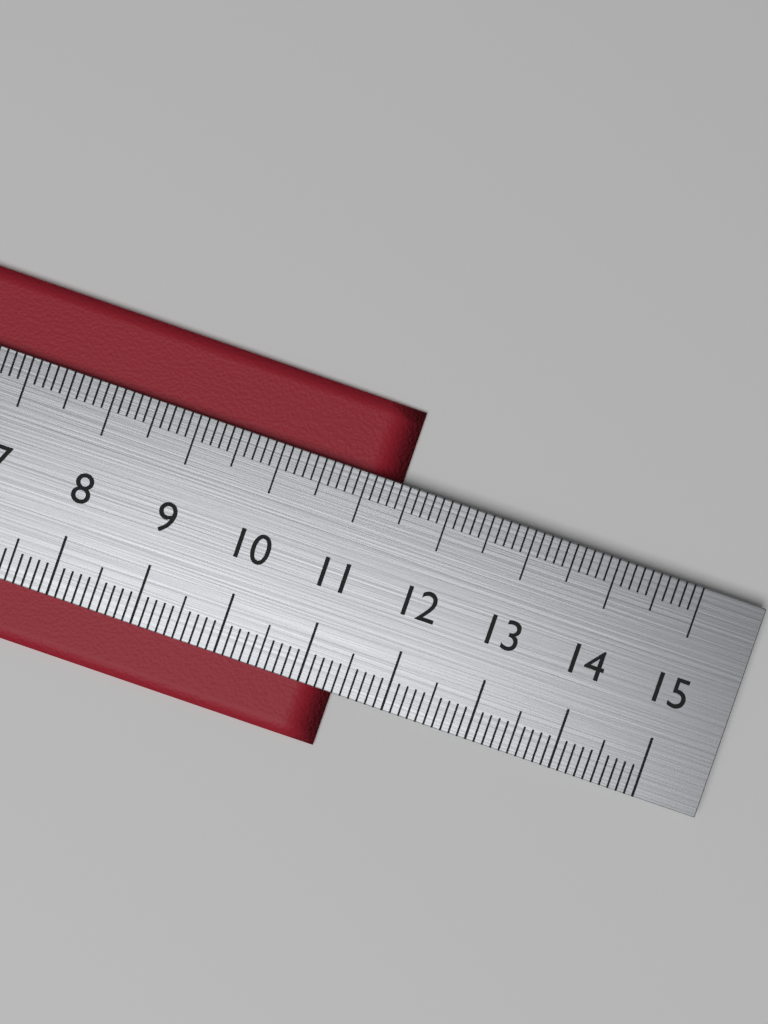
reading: 11.4 cm
